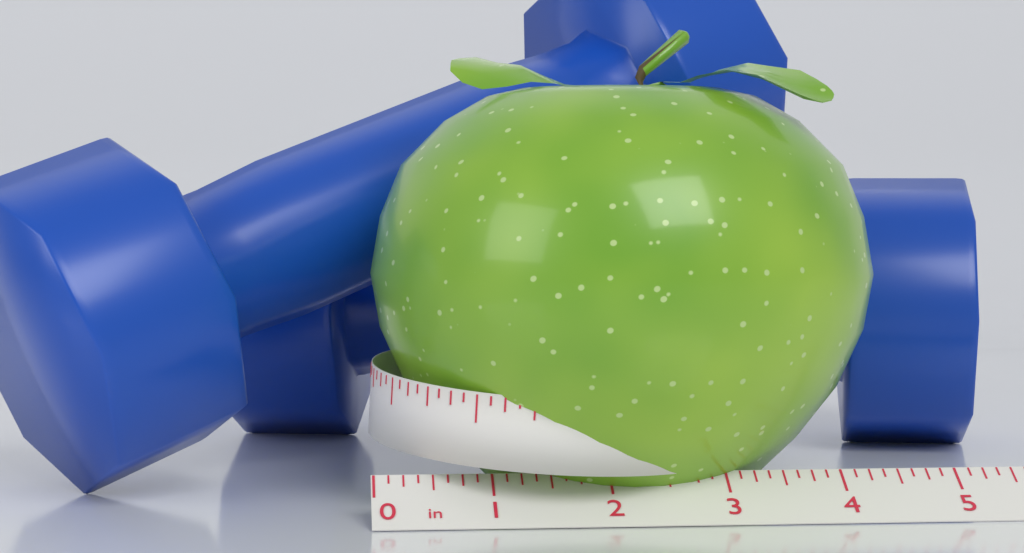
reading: 4.500 in
